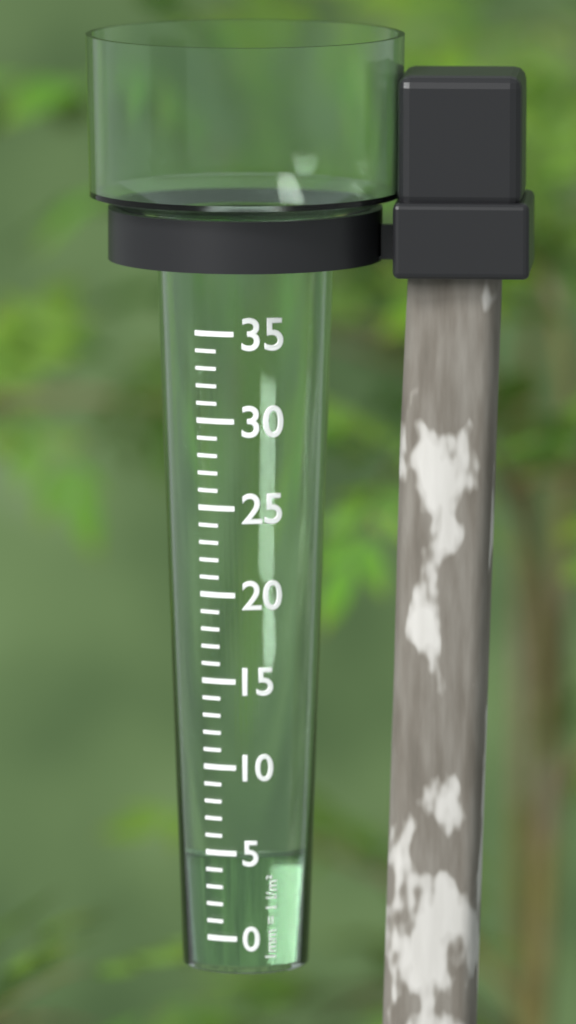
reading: 5 mm
